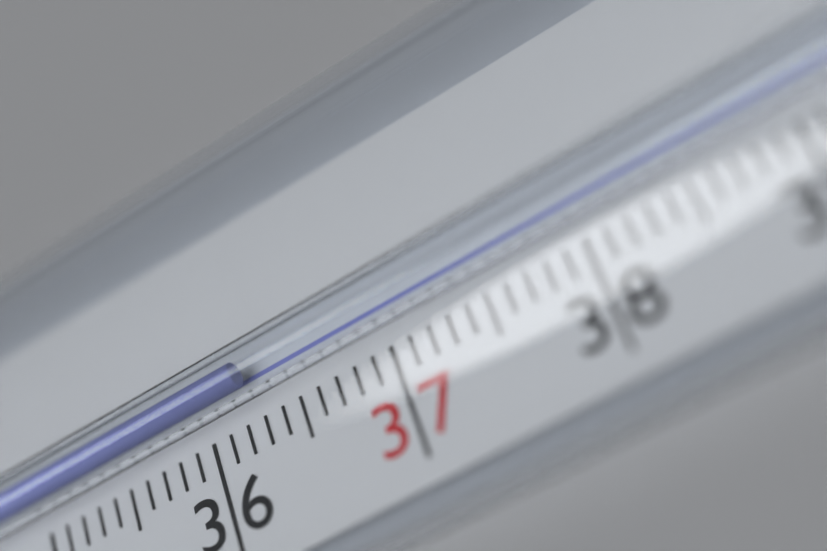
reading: 36.3 °C
